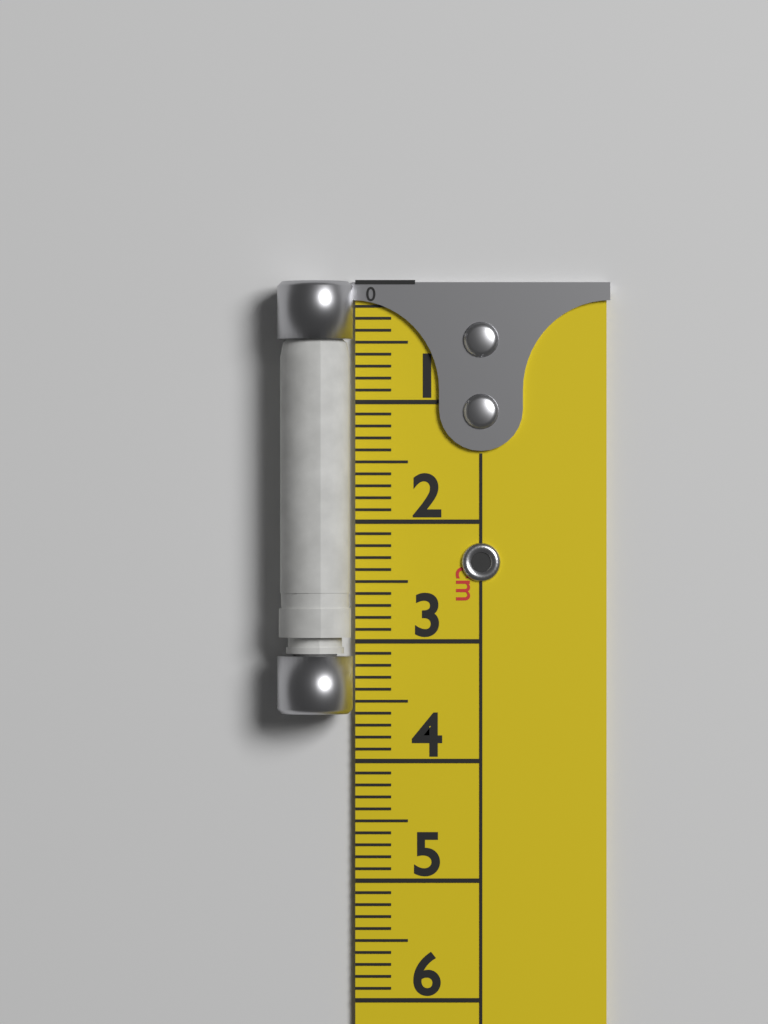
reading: 3.6 cm
